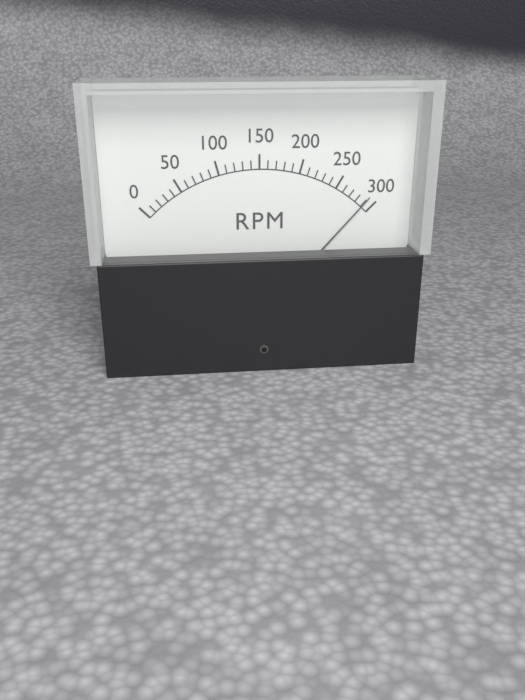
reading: 290 RPM
